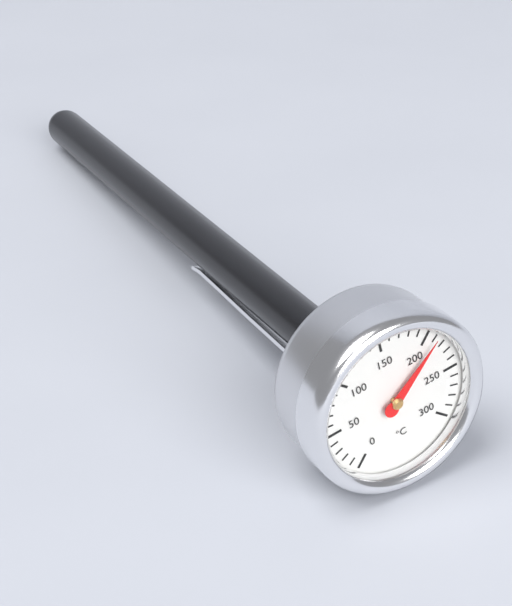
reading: 210 °C
